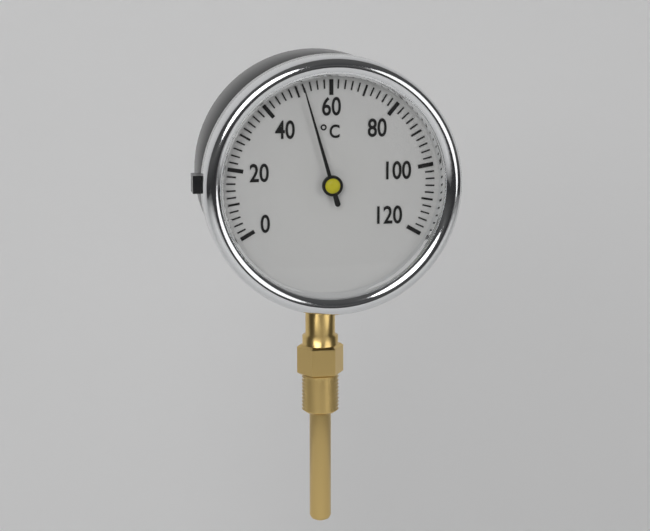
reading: 52 °C
